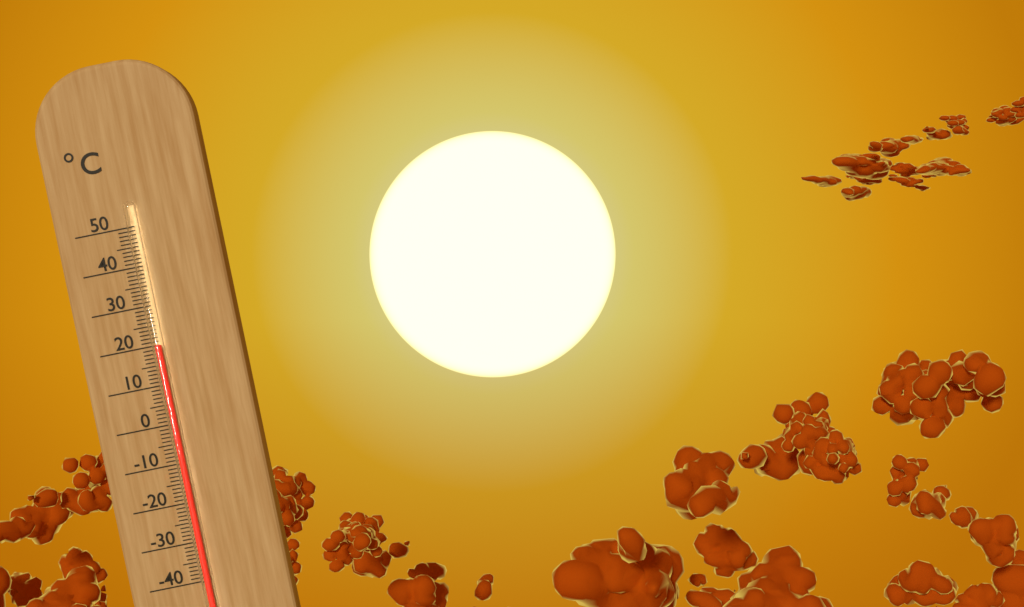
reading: 20 °C
